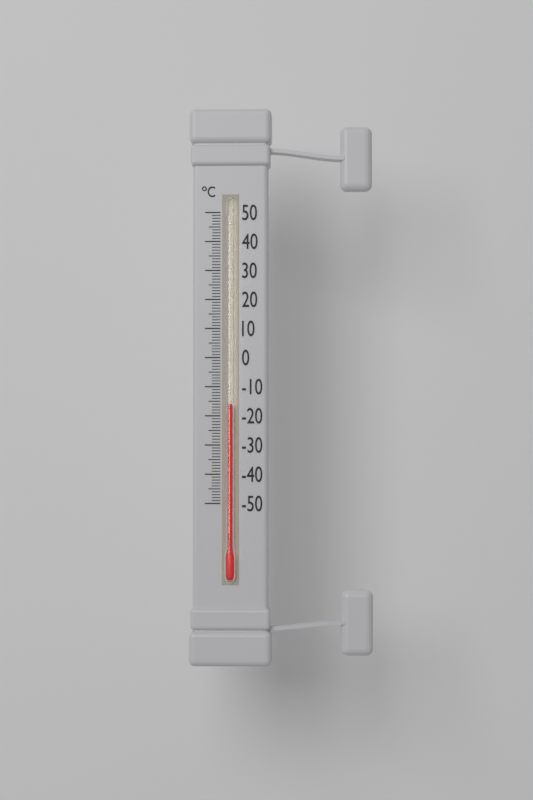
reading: -16 °C
